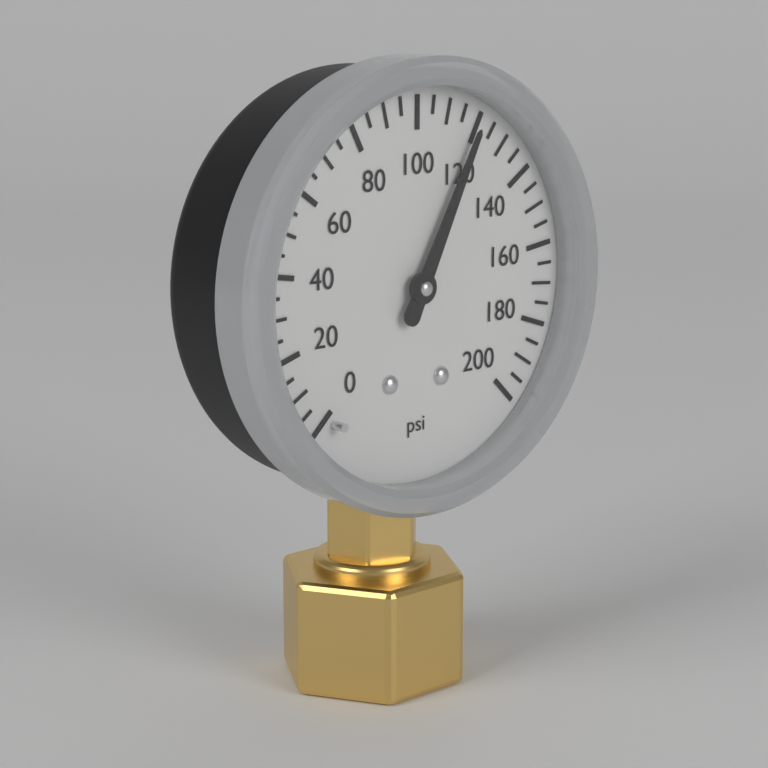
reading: 120 psi
